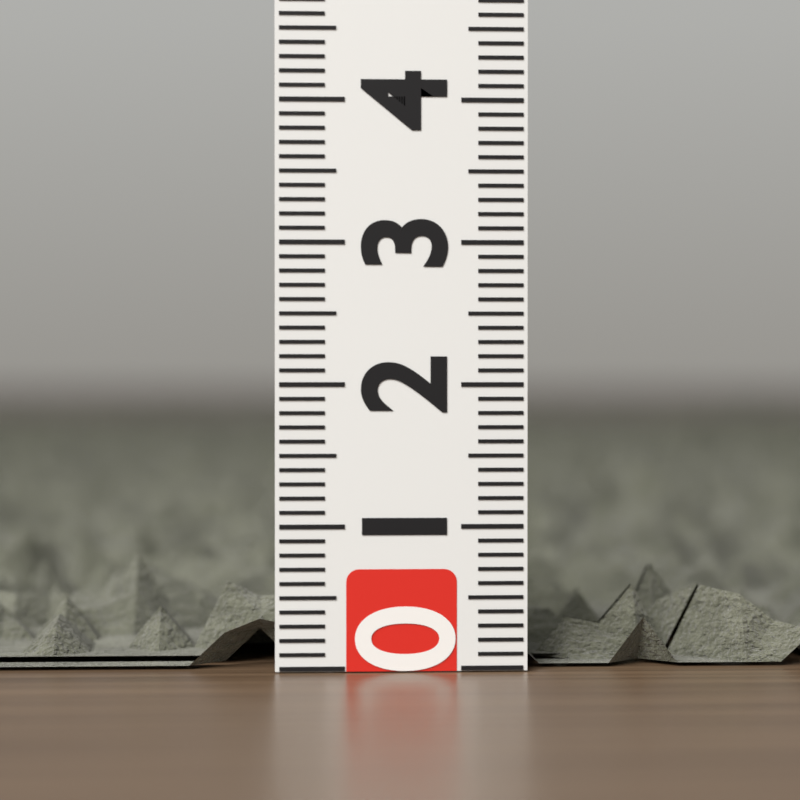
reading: 0.9 (no unit)
